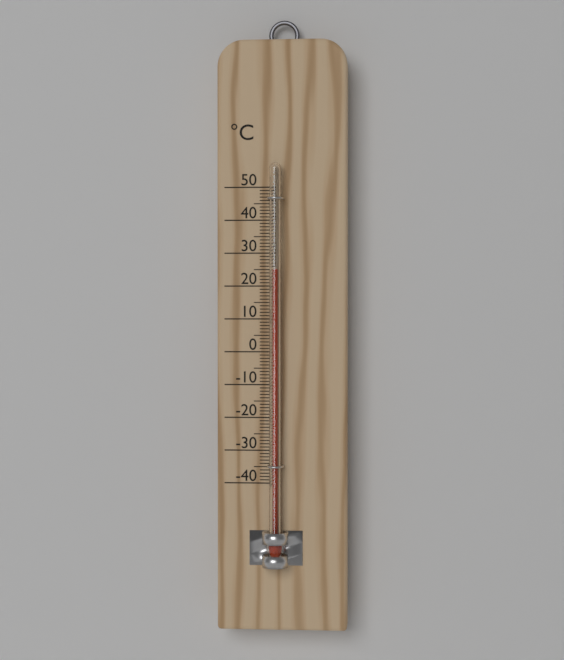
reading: 25 °C
